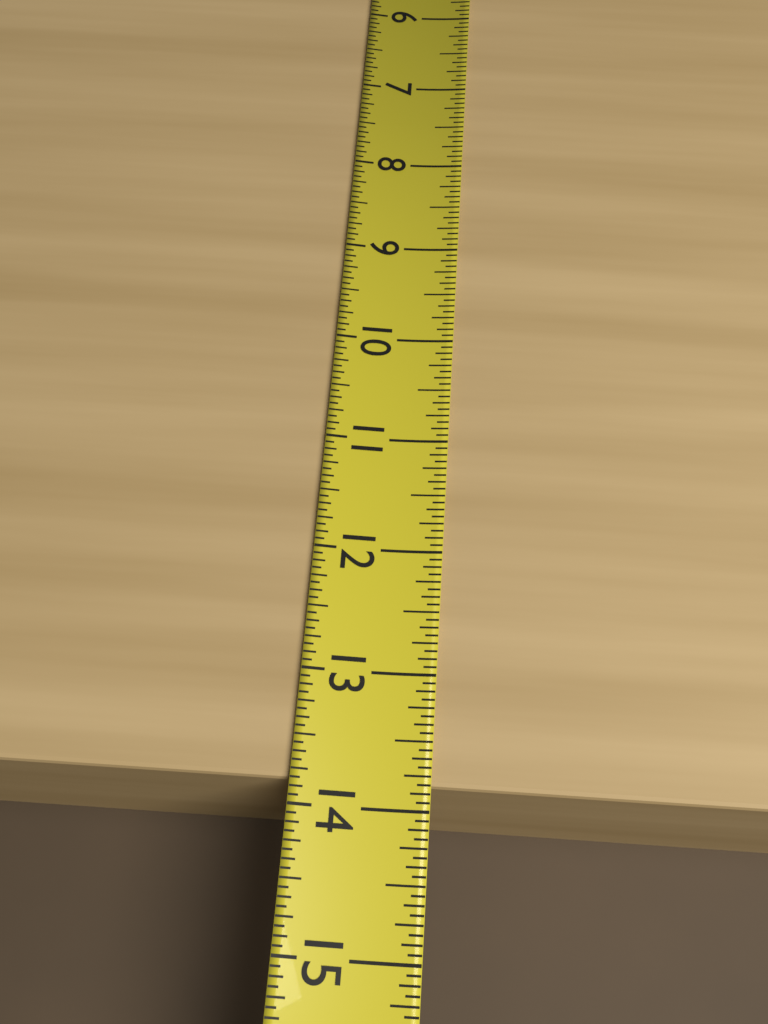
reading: 13.8125 (no unit)
